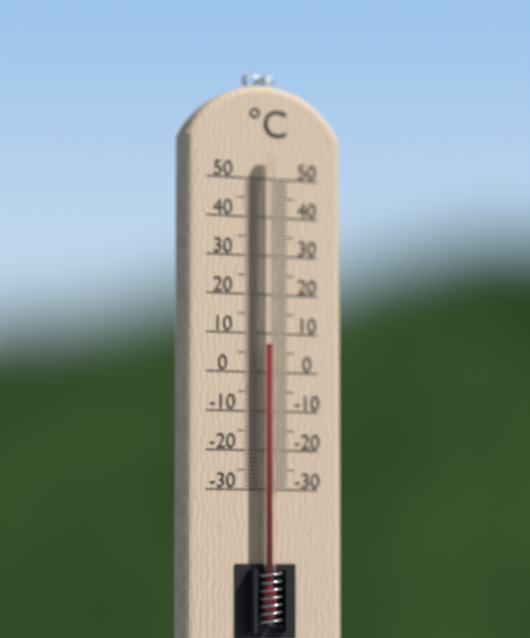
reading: 7 °C
